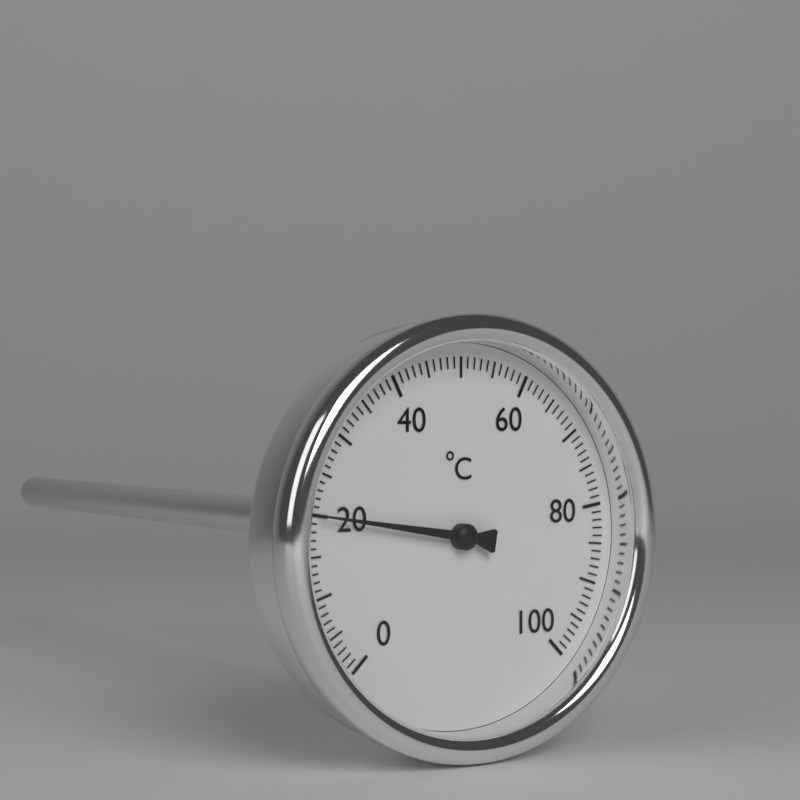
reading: 20 °C
